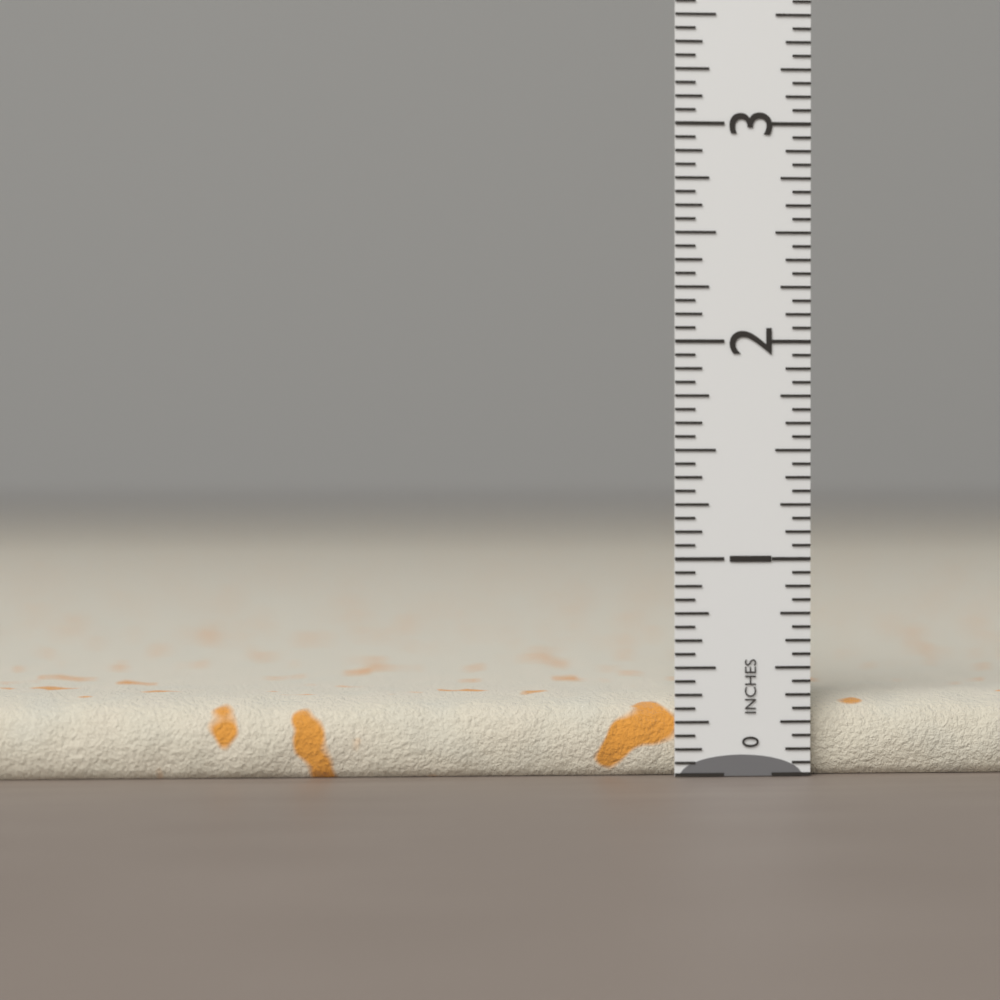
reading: 0.3750 in
